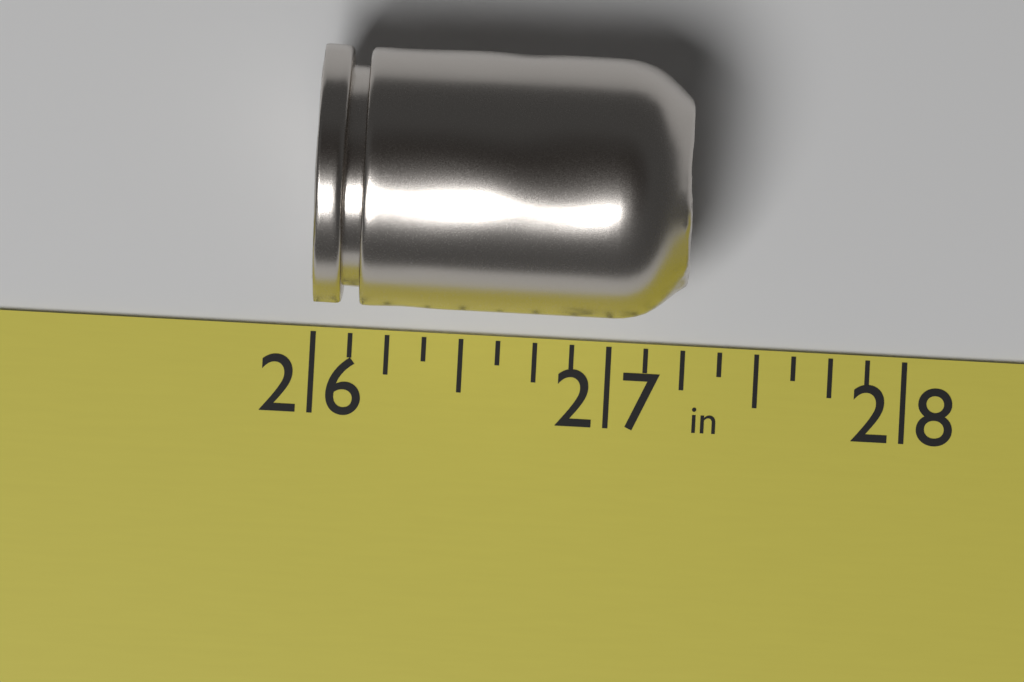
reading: 27.250 in
